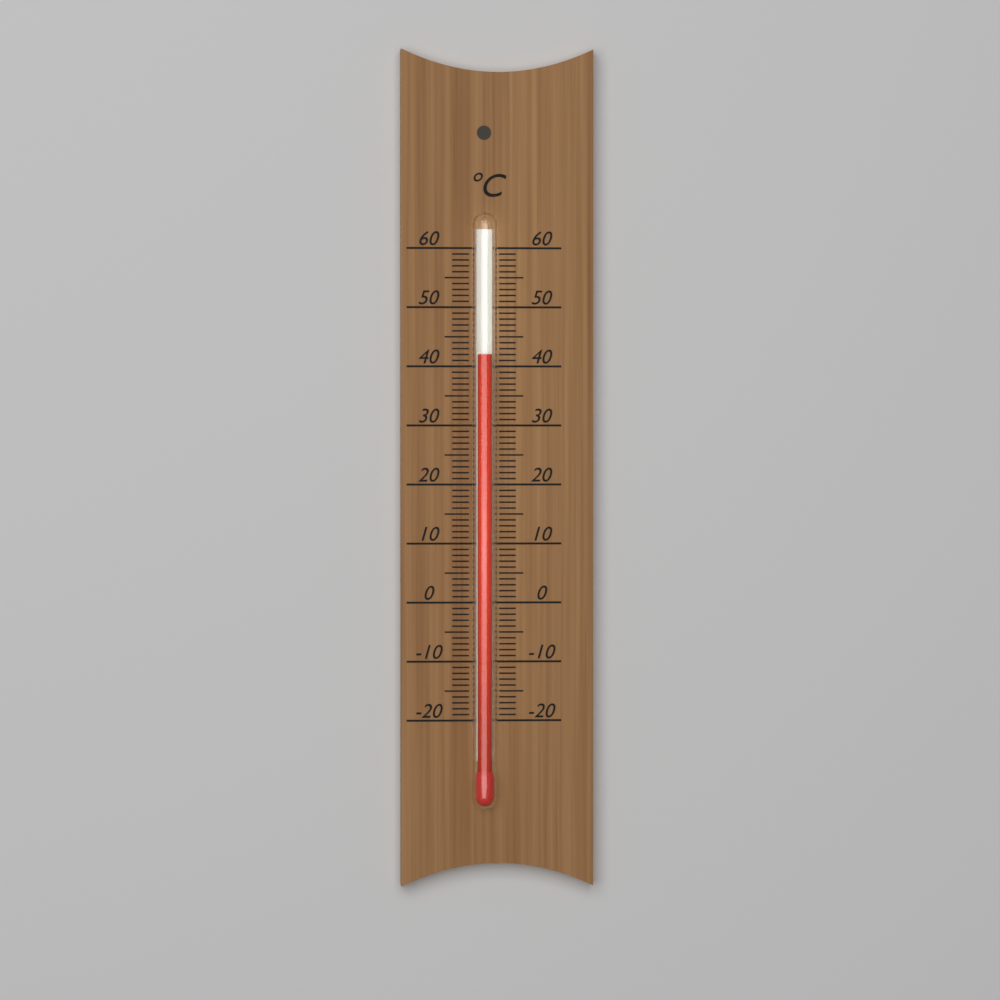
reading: 42 °C
